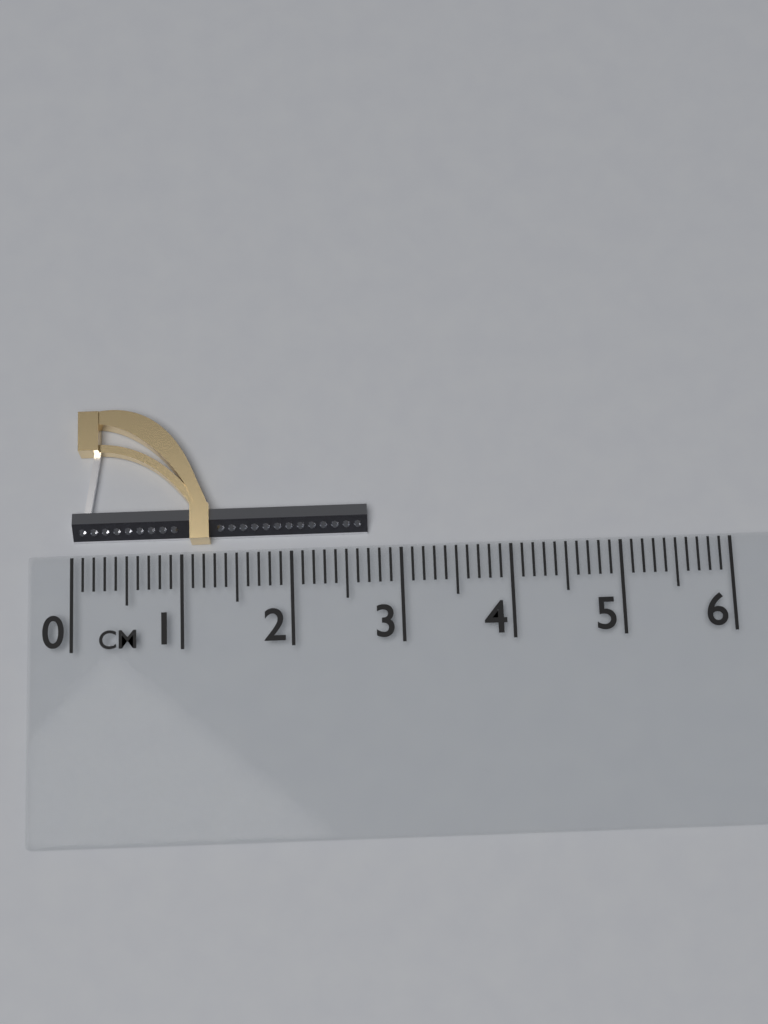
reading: 2.7 cm
